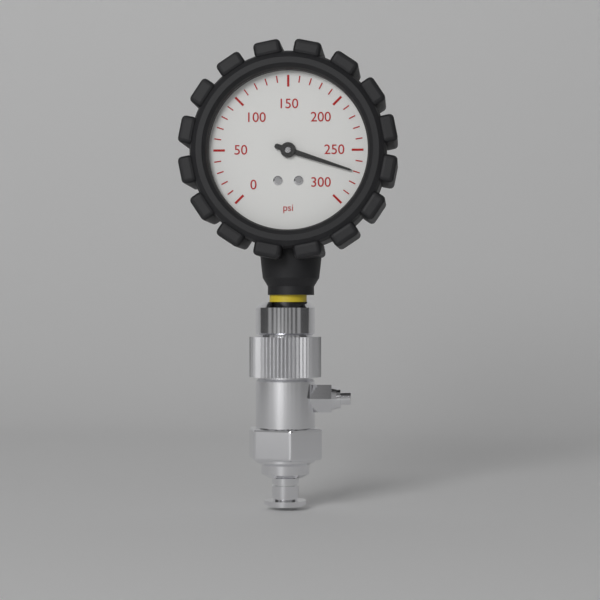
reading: 270 psi
